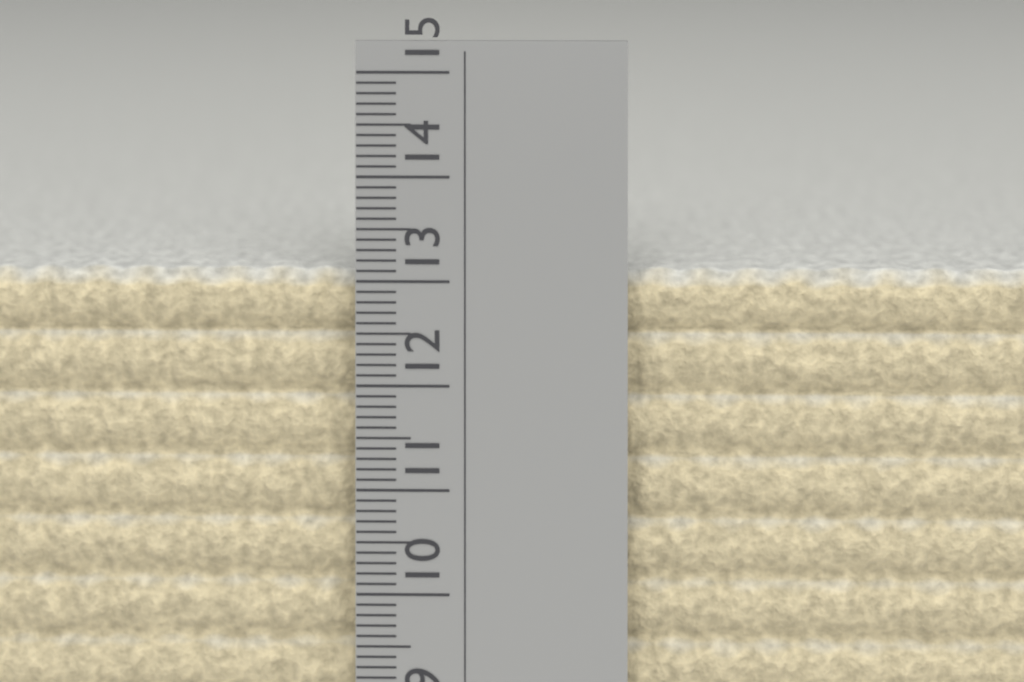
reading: 13.1 cm
